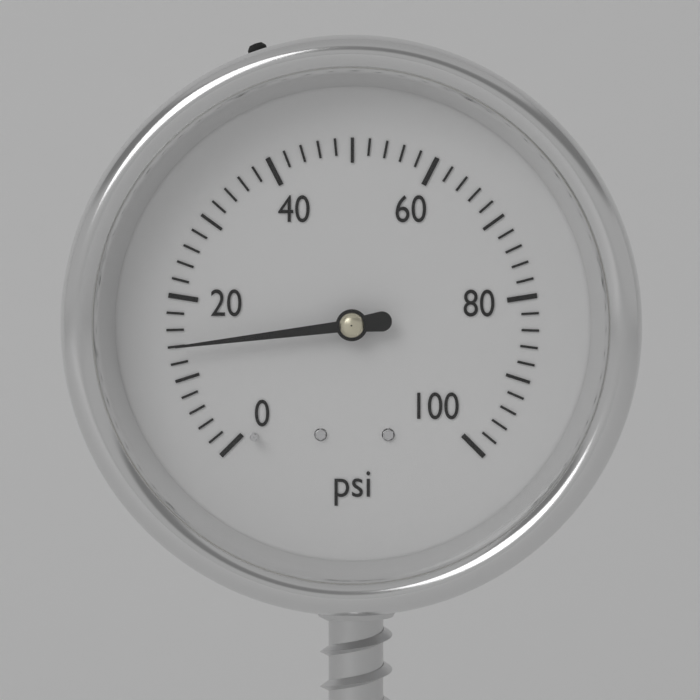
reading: 14 psi
